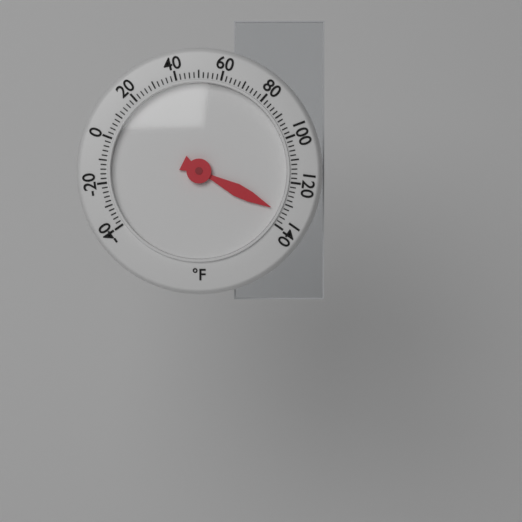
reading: 134 °F
